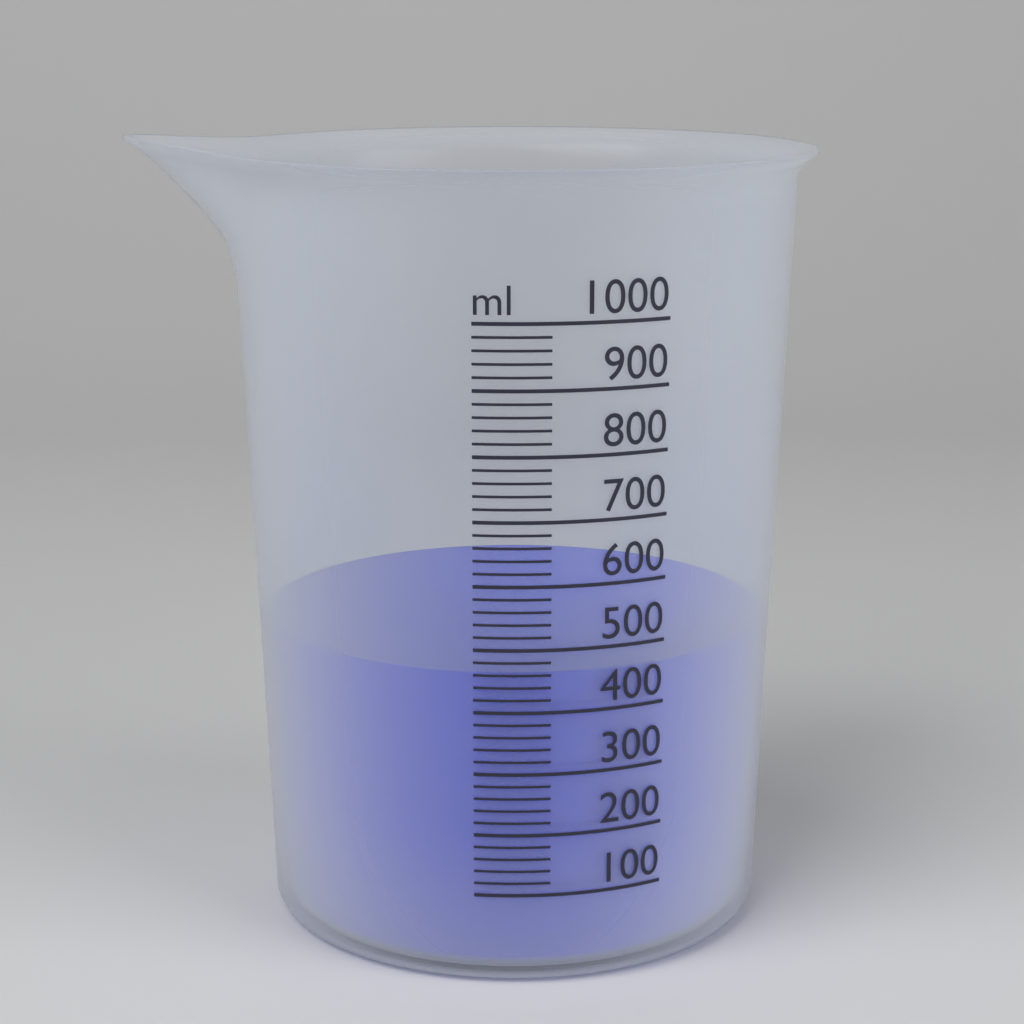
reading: 460 ml
